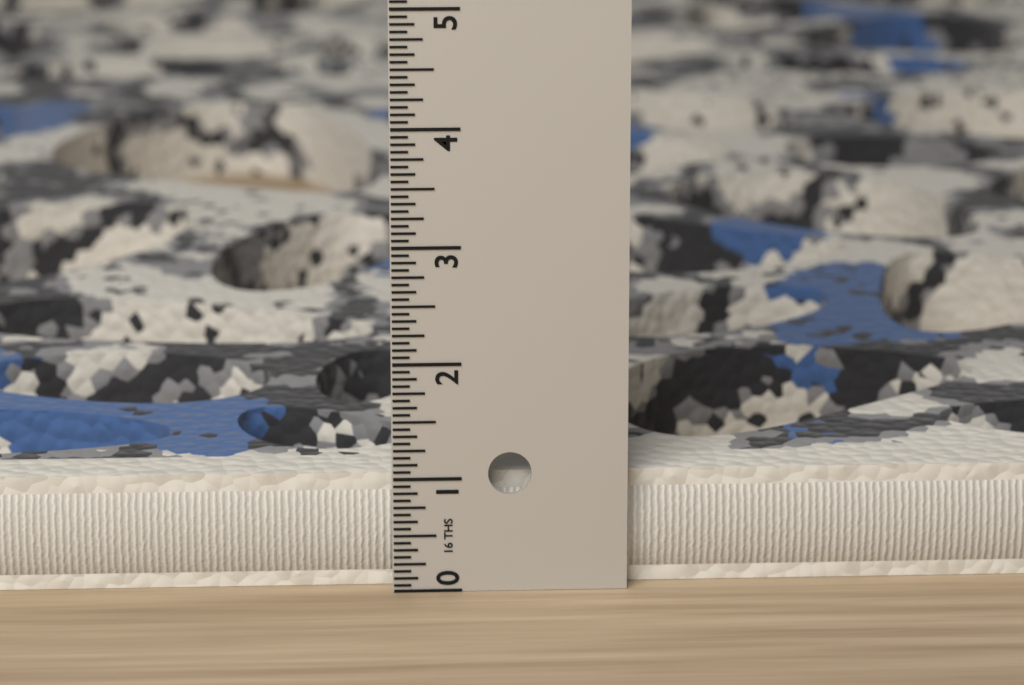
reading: 1.0000 in
